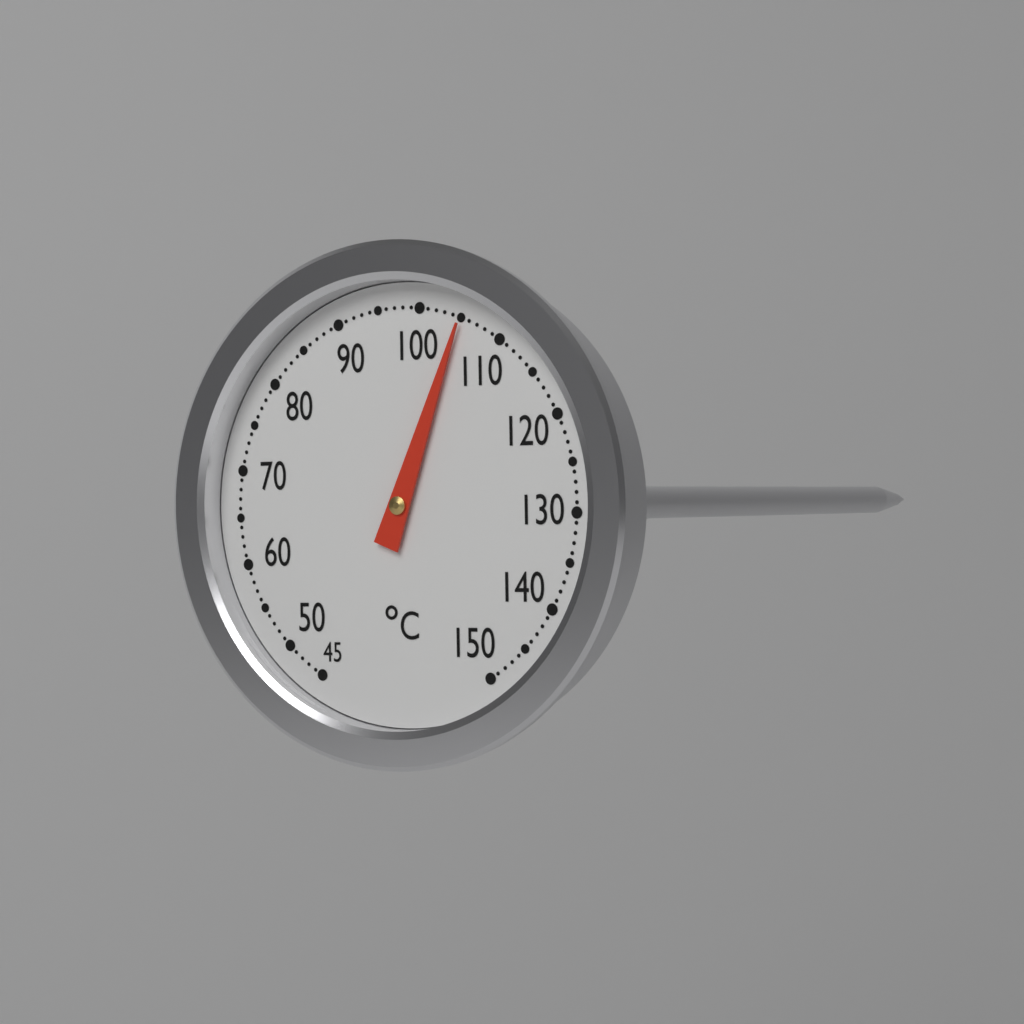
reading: 105 °C
